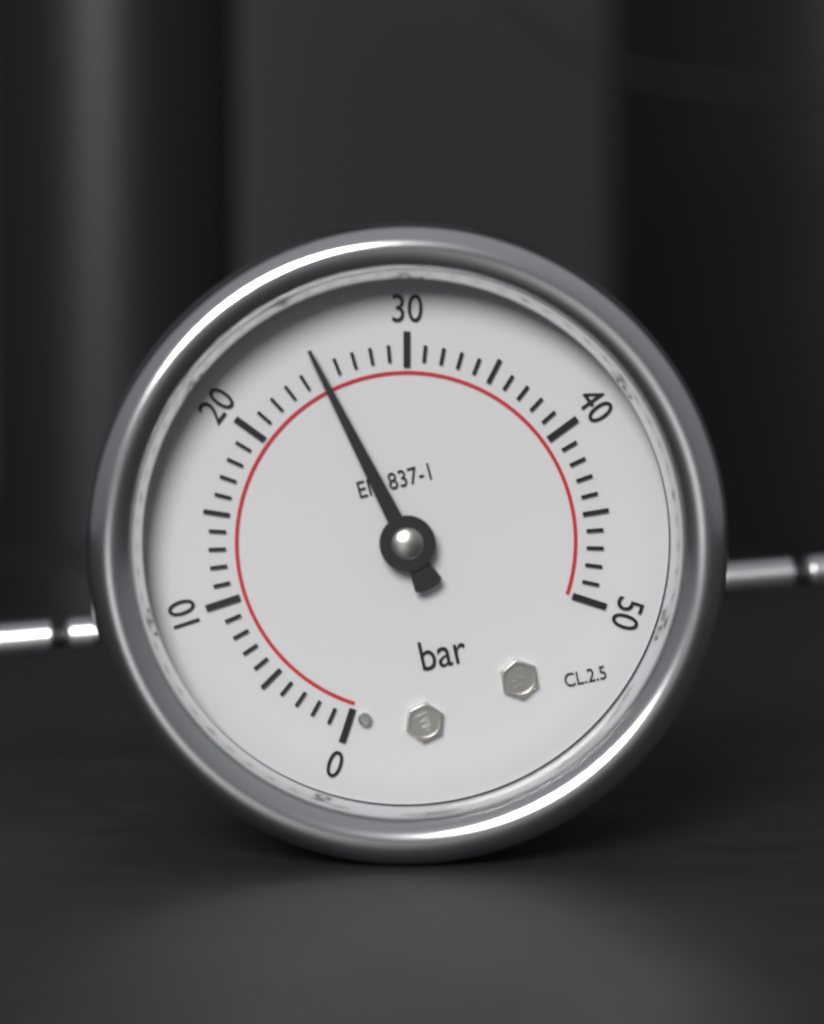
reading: 25 bar
